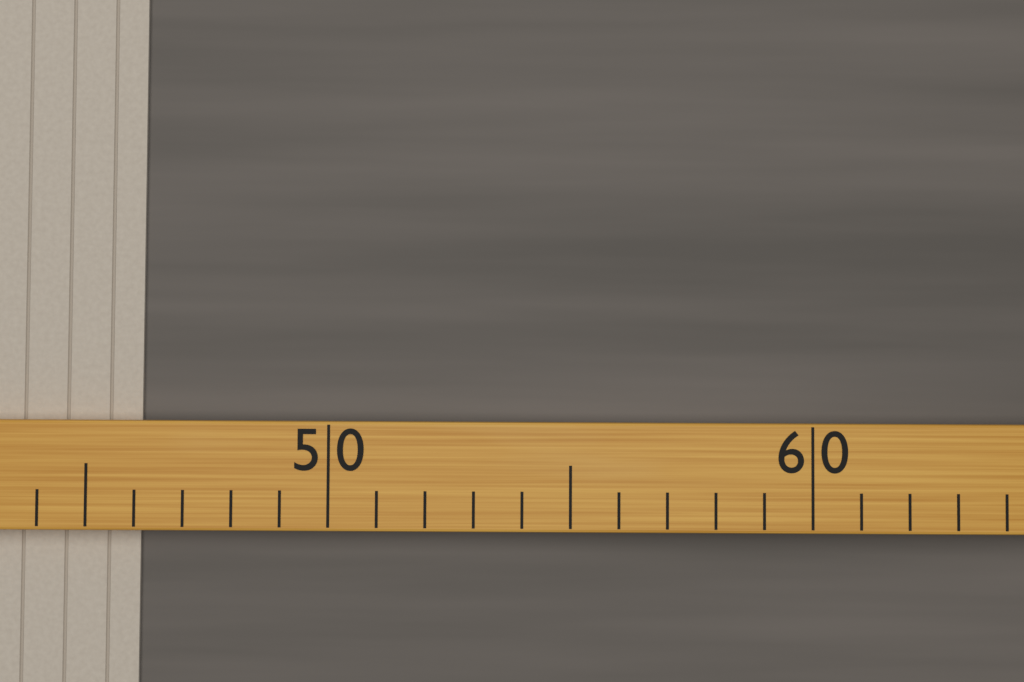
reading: 46 (no unit)
